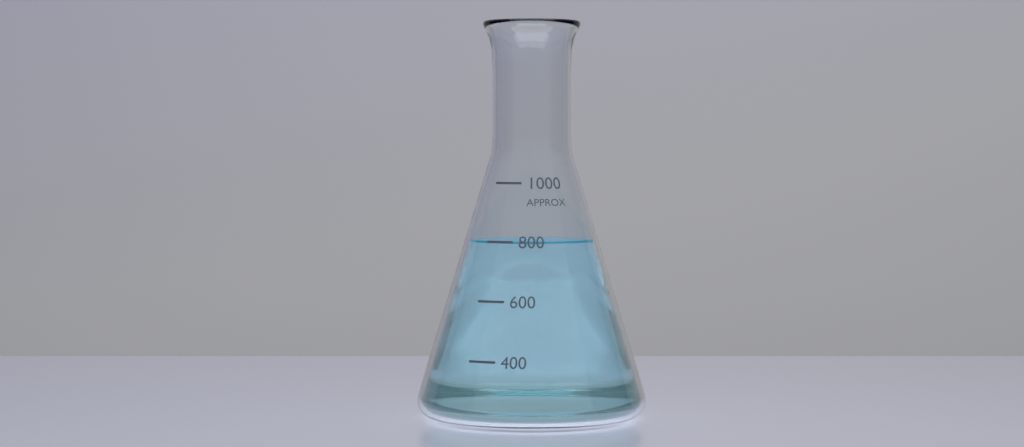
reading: 800 (no unit)
